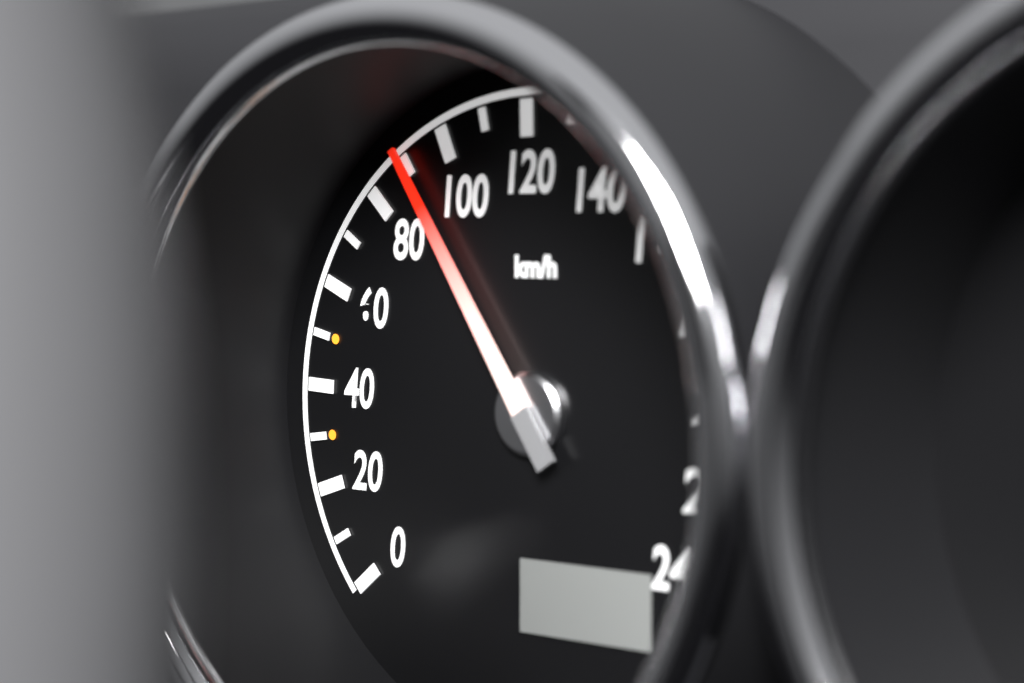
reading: 90 km/h
